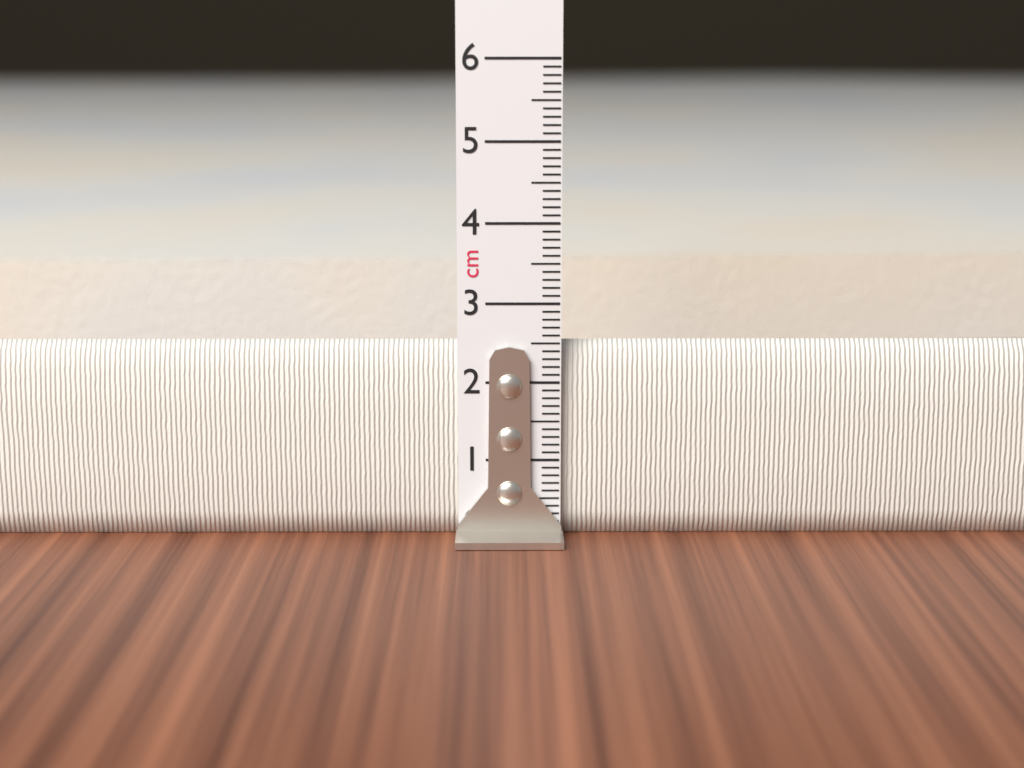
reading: 2.5 cm
